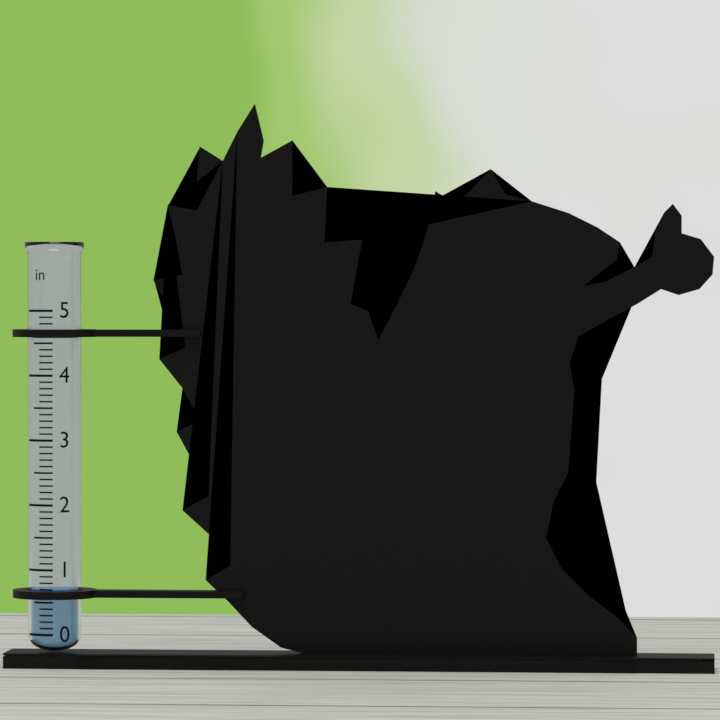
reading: 0.7 in
